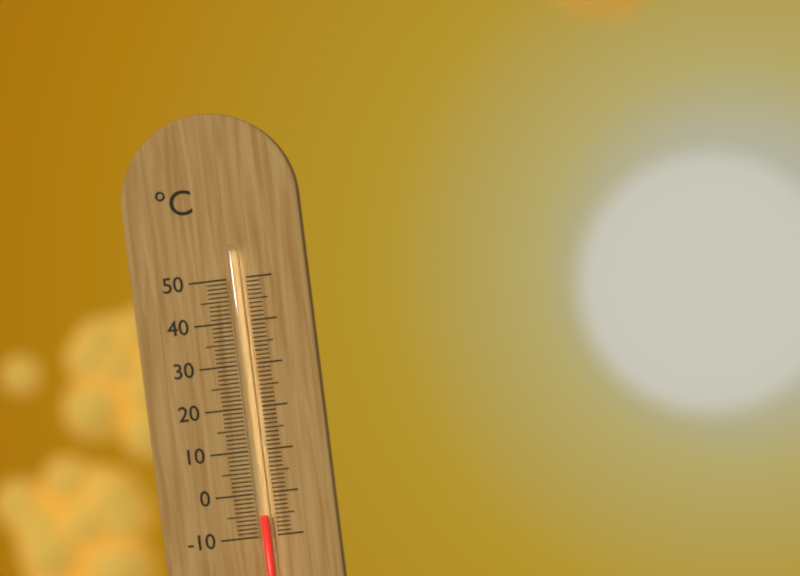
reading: -5 °C
